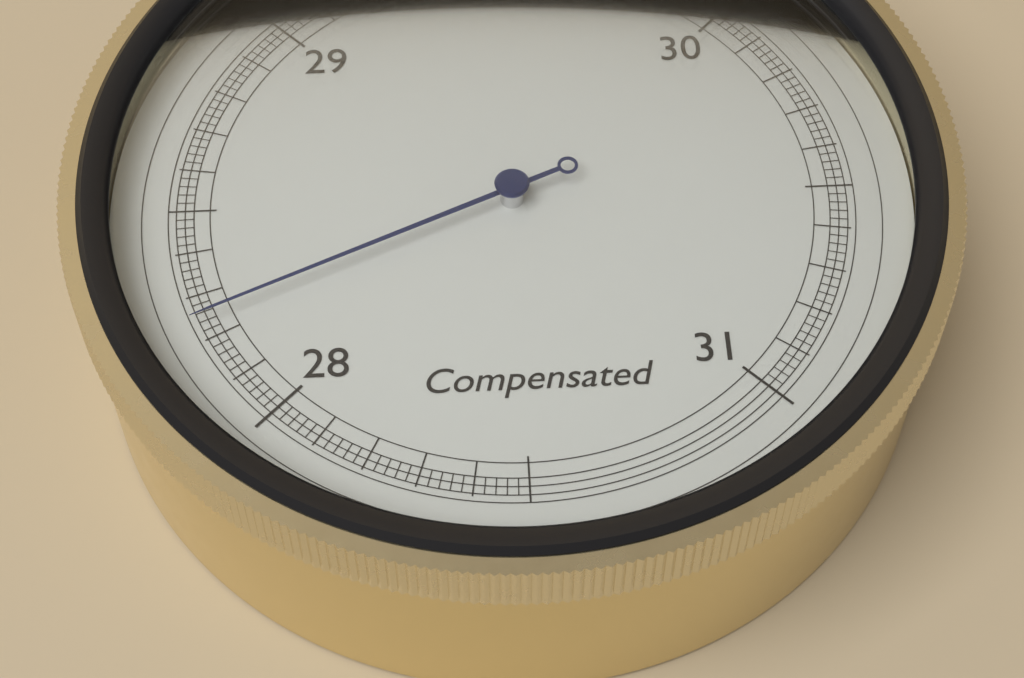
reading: 28.24 inHg
